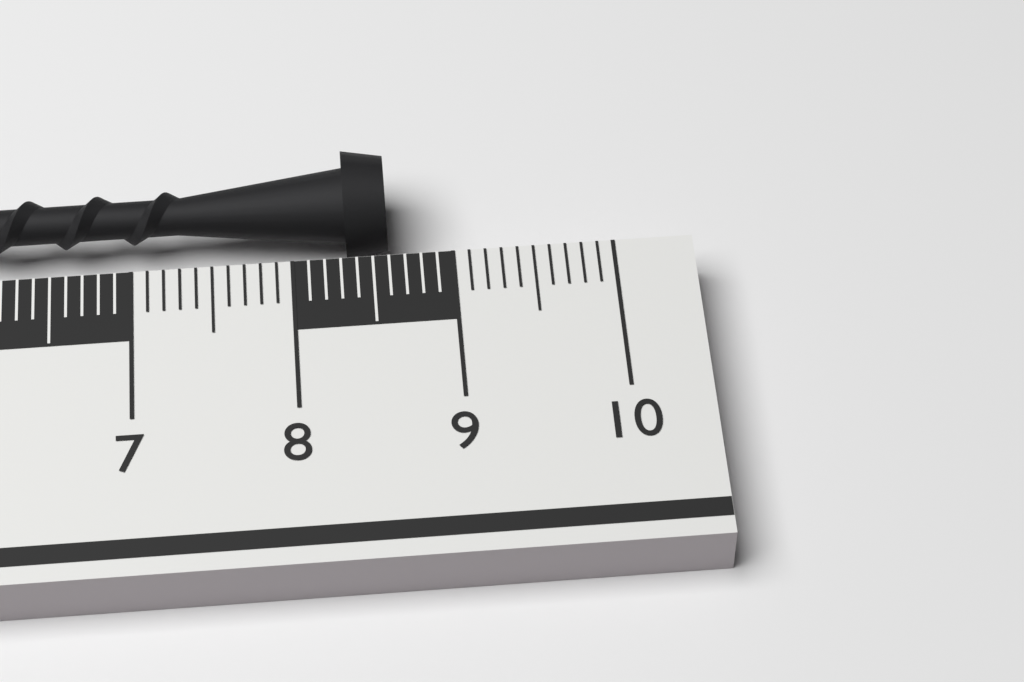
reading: 8.6 cm
